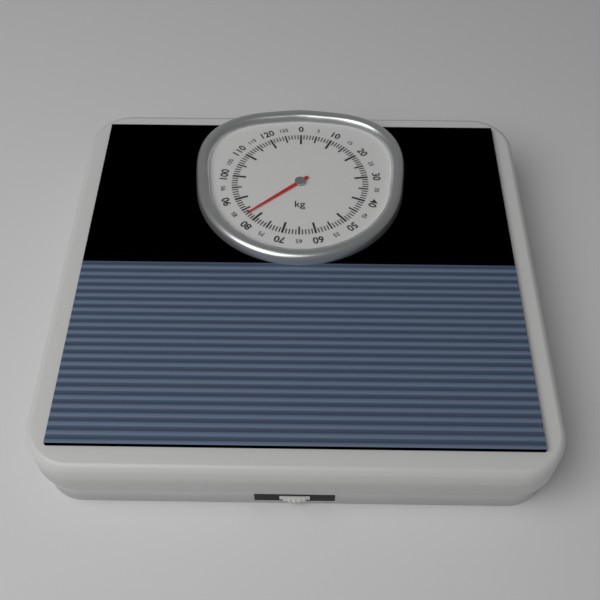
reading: 83 kg
